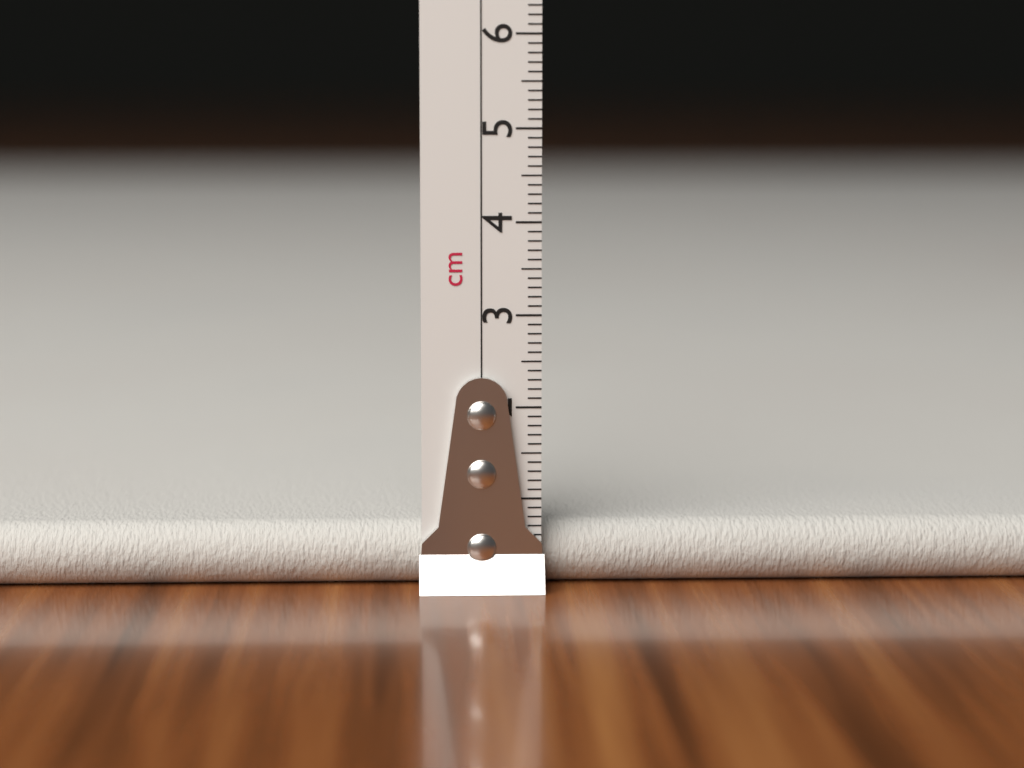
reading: 0.7 cm
